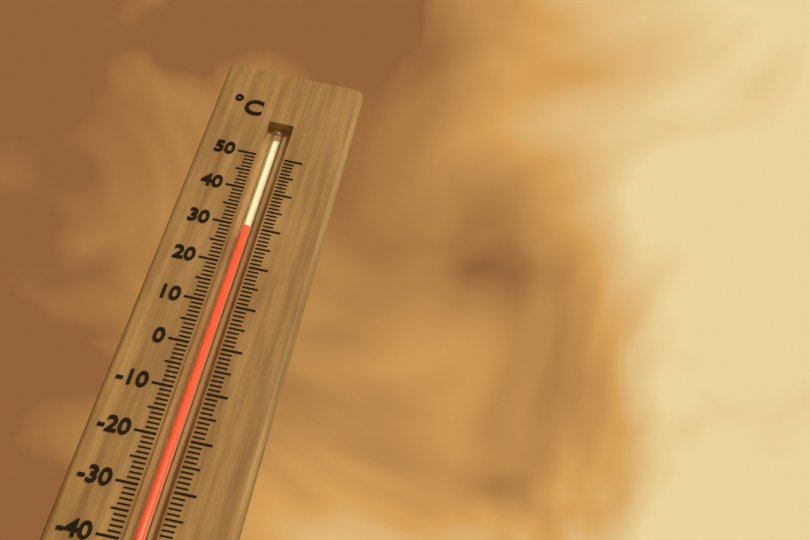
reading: 30 °C
